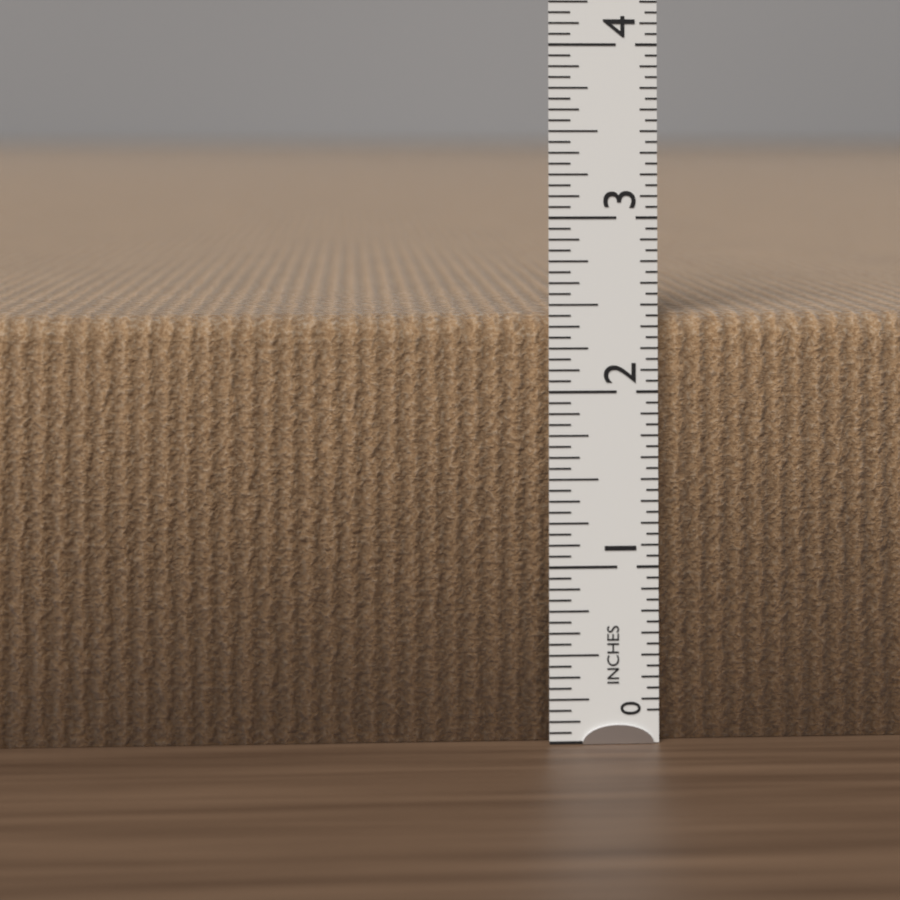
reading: 2.4375 in
